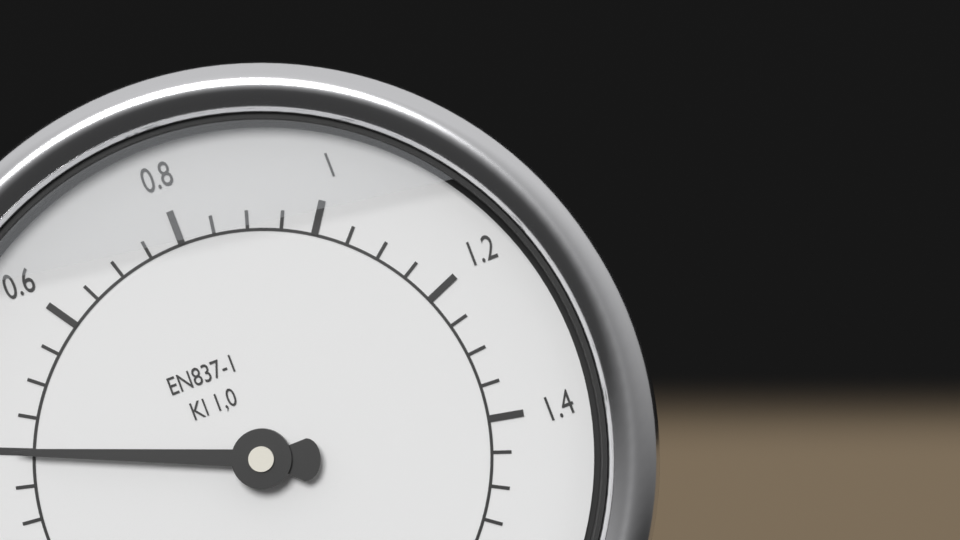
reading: 0.40 MPa
